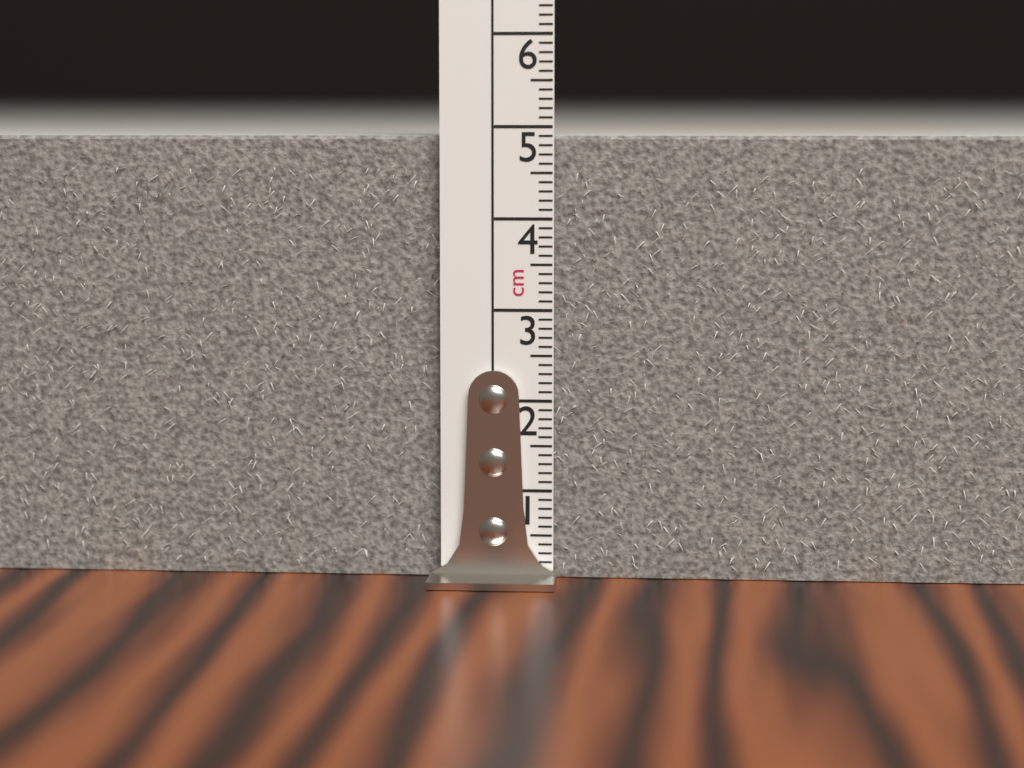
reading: 4.9 cm
